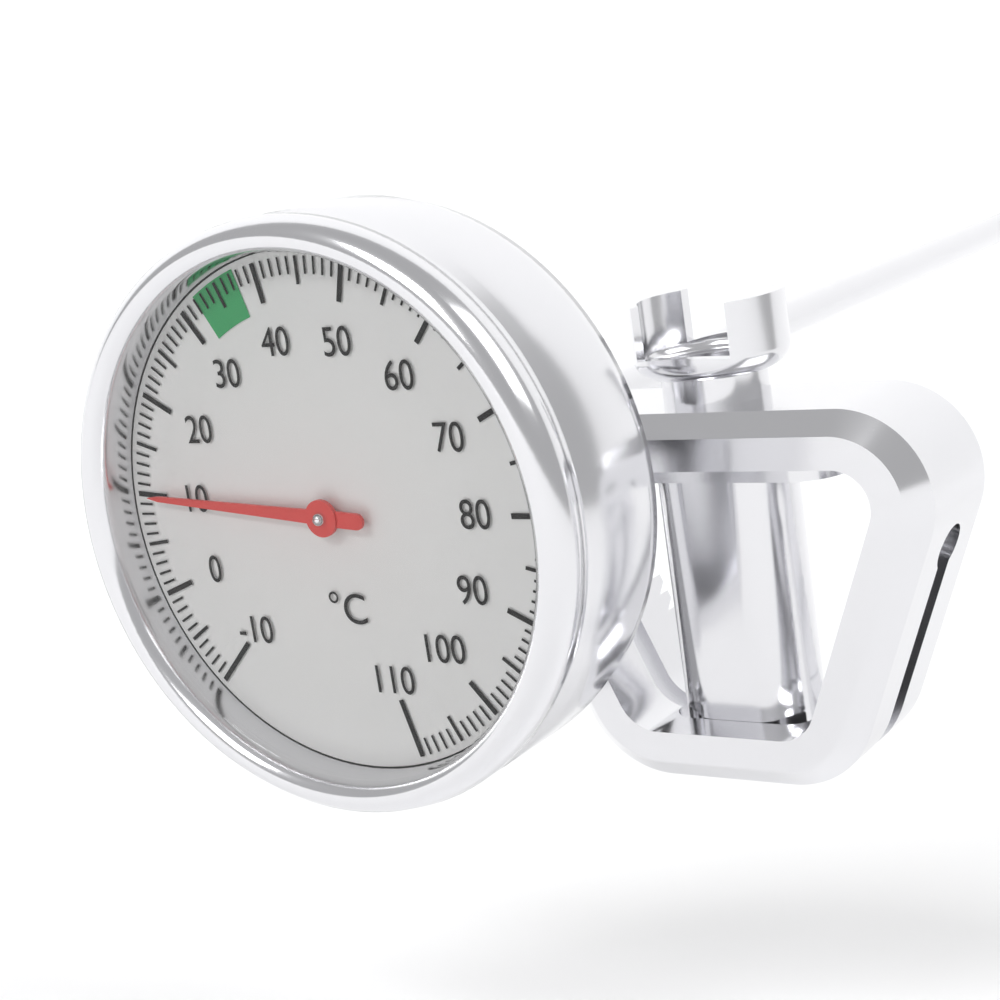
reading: 10 °C
